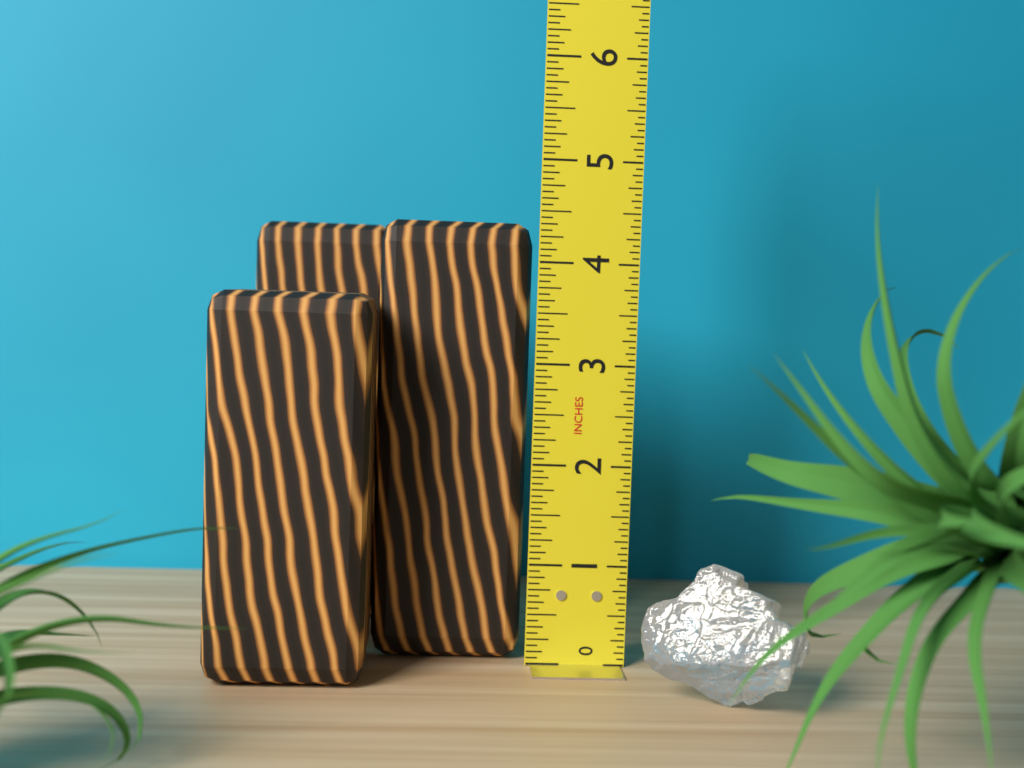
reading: 4.3750 in
